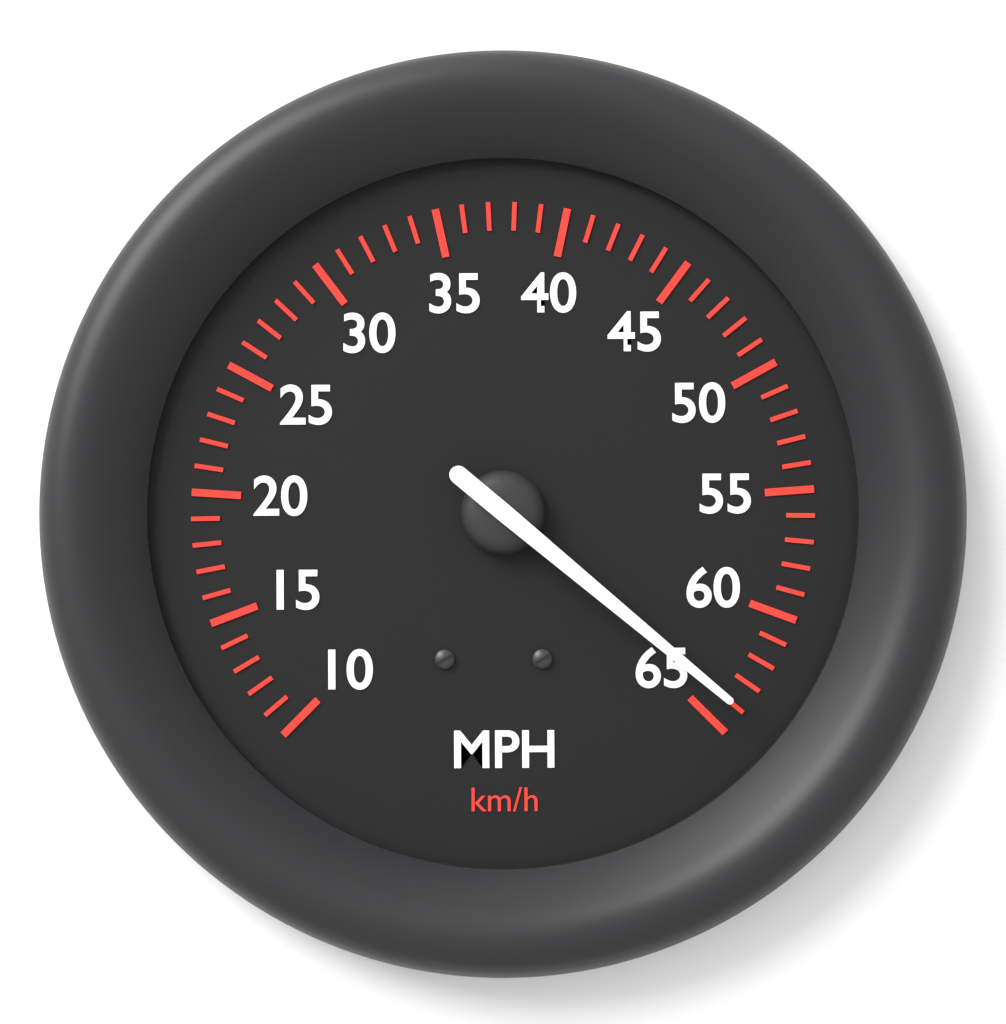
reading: 64 mph
